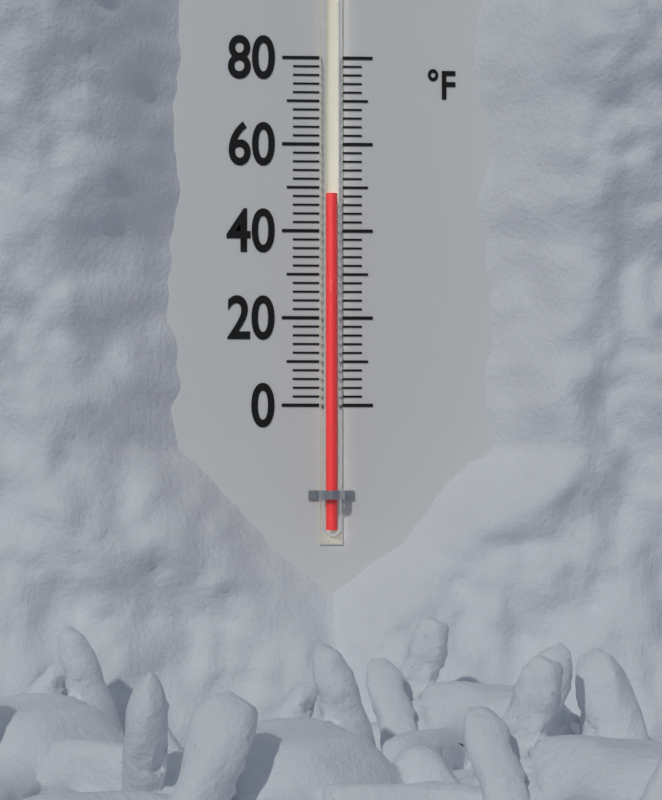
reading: 48 °F
